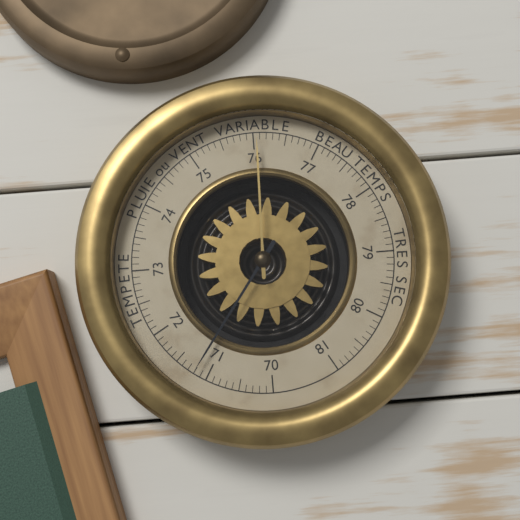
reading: 71.2 (no unit)
